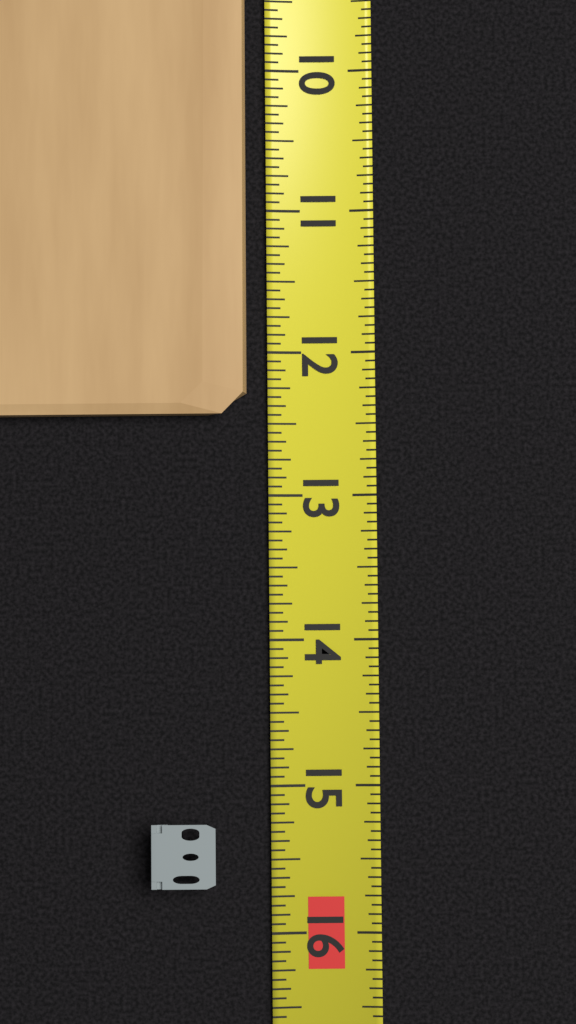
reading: 12.4375 (no unit)
